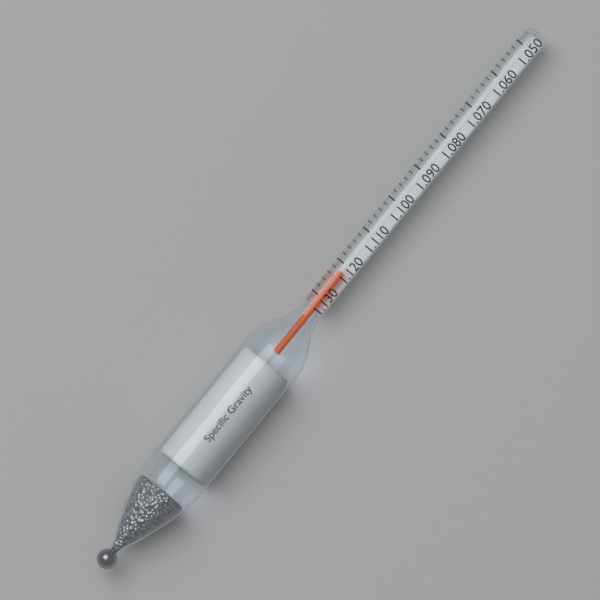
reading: 1.122 (no unit)
